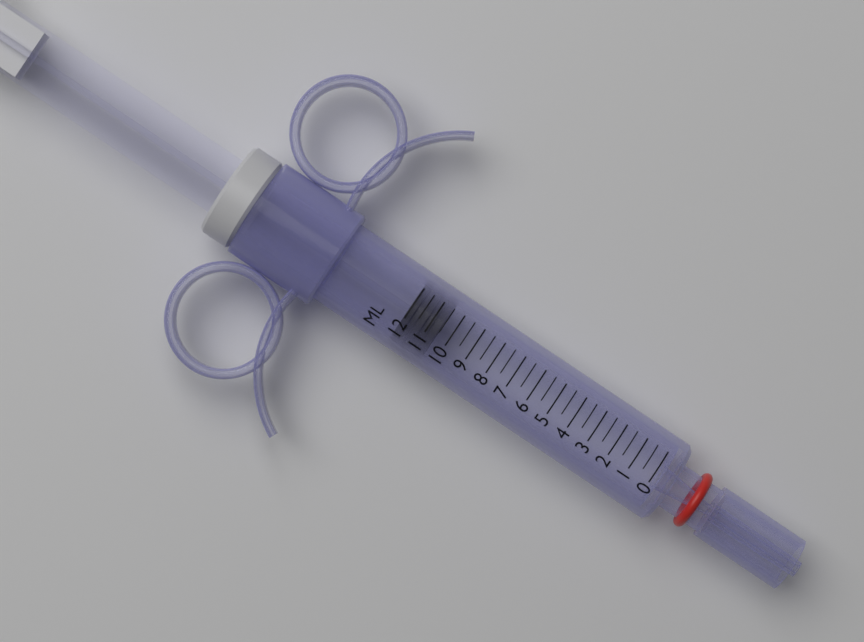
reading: 10.5 ml
